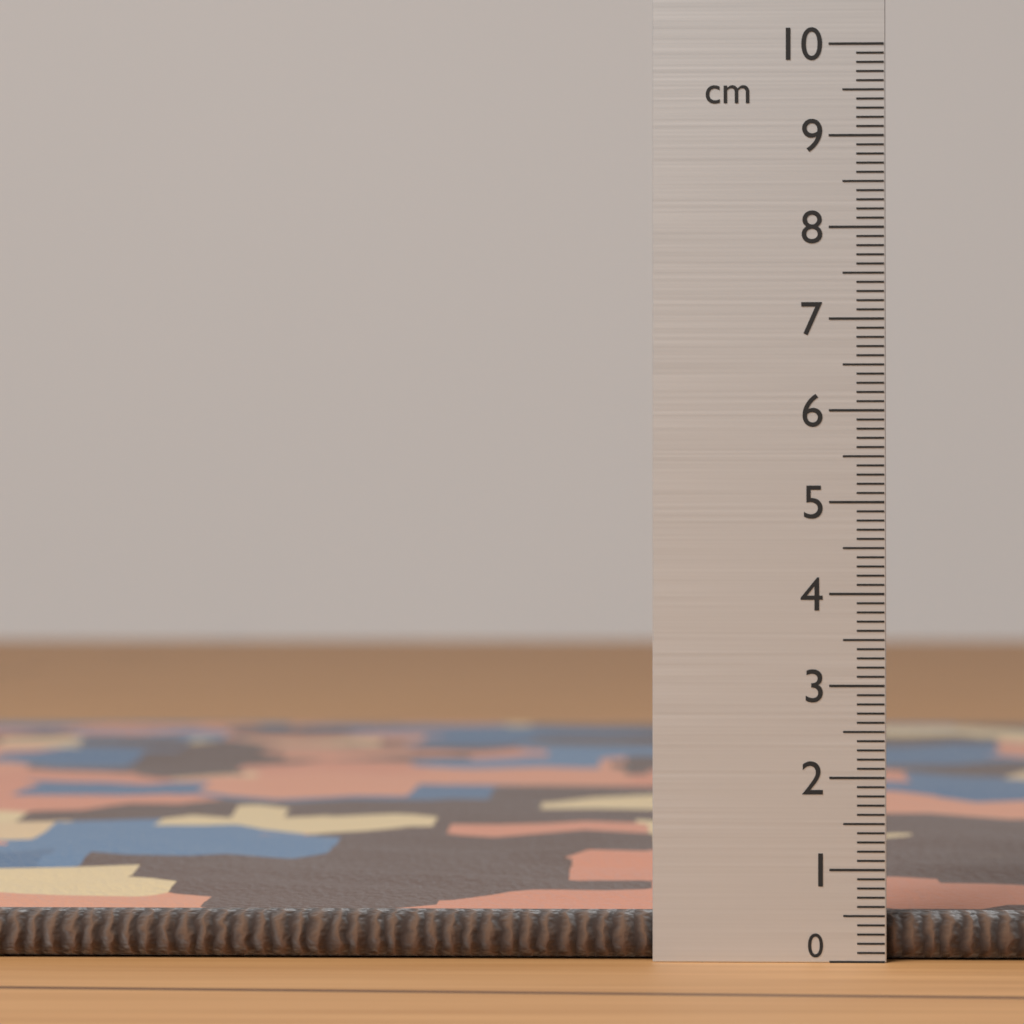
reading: 0.5 cm
